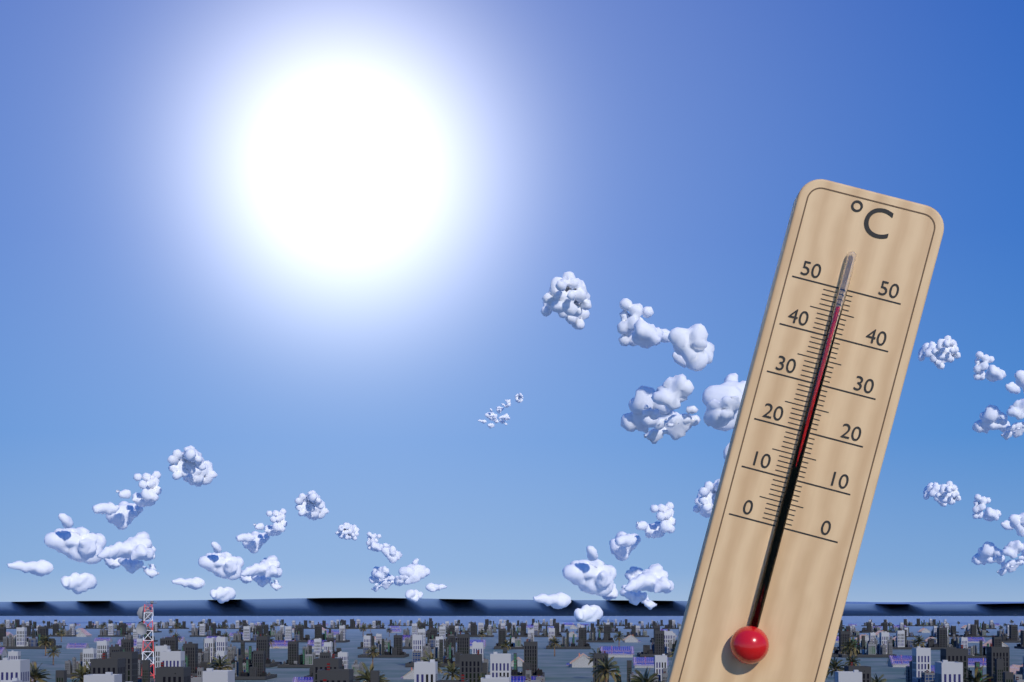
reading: 46 °C
